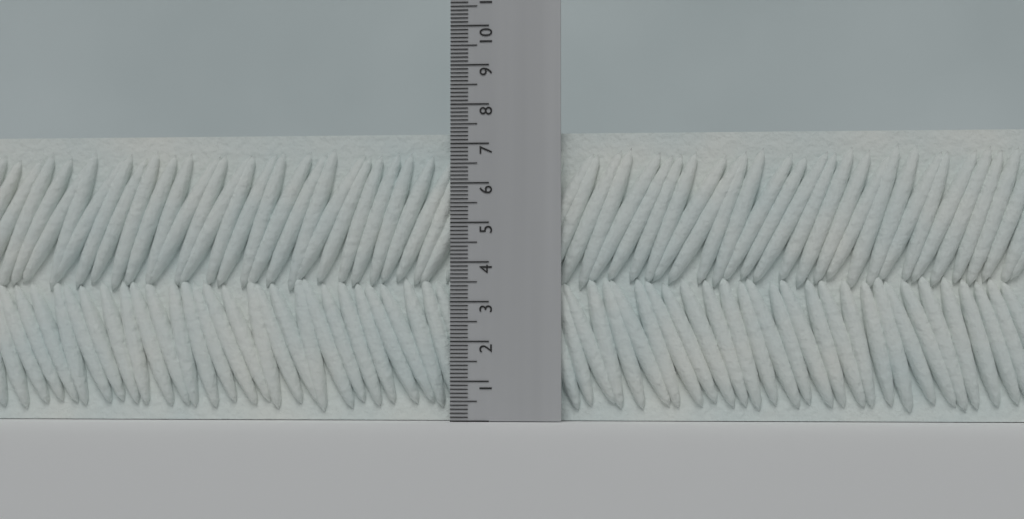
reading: 7.3 (no unit)
